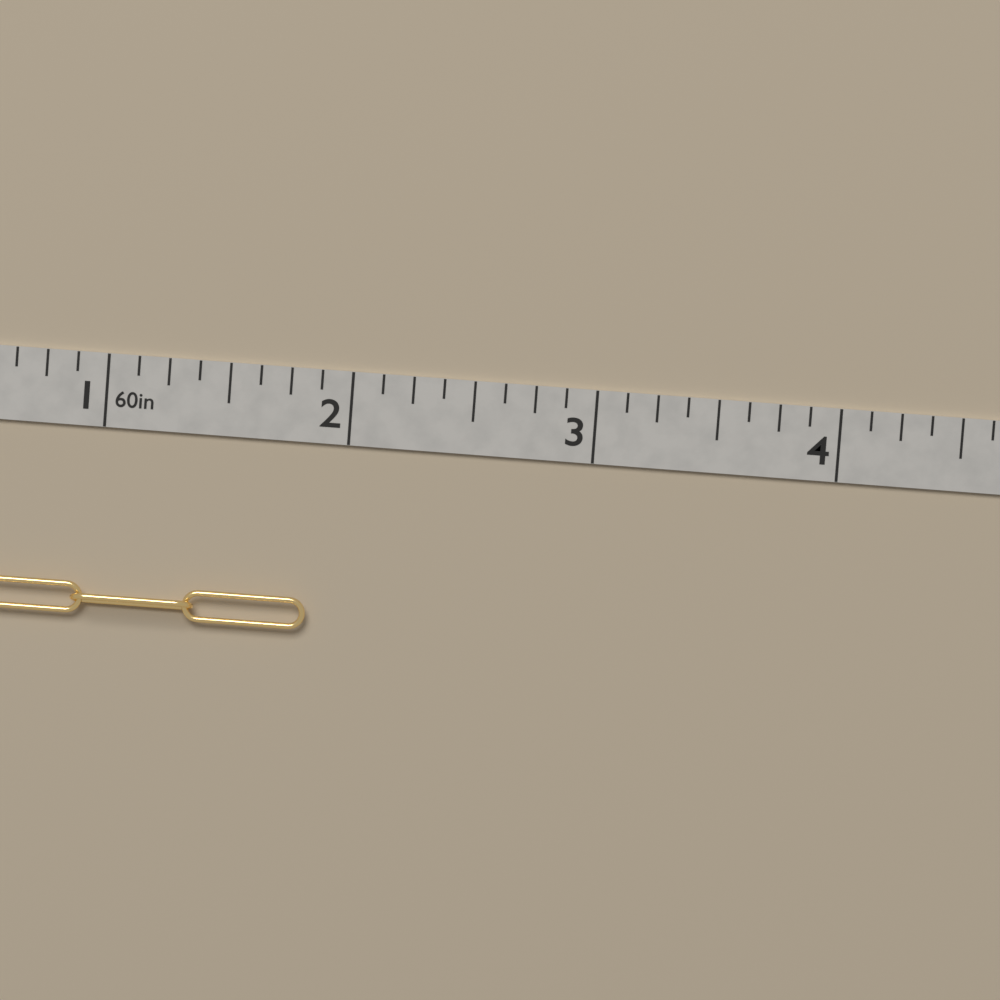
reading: 1.875 in
